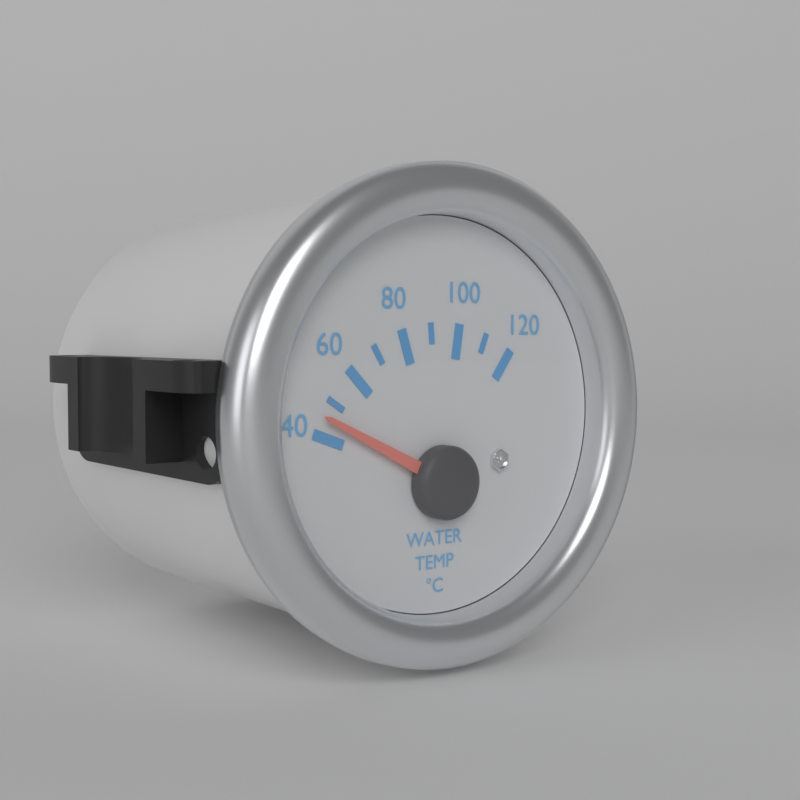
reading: 45 °C
